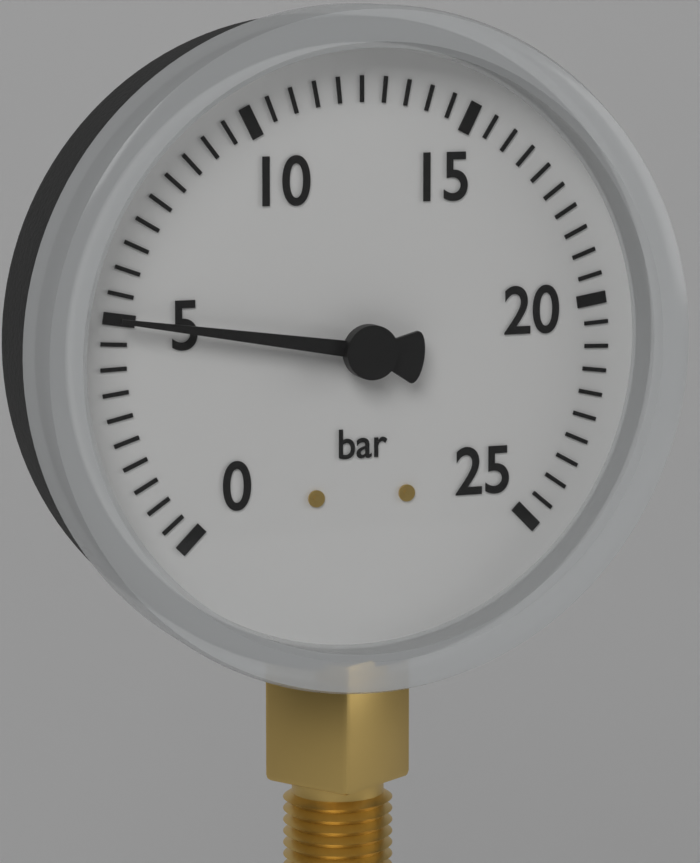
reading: 5.0 bar
